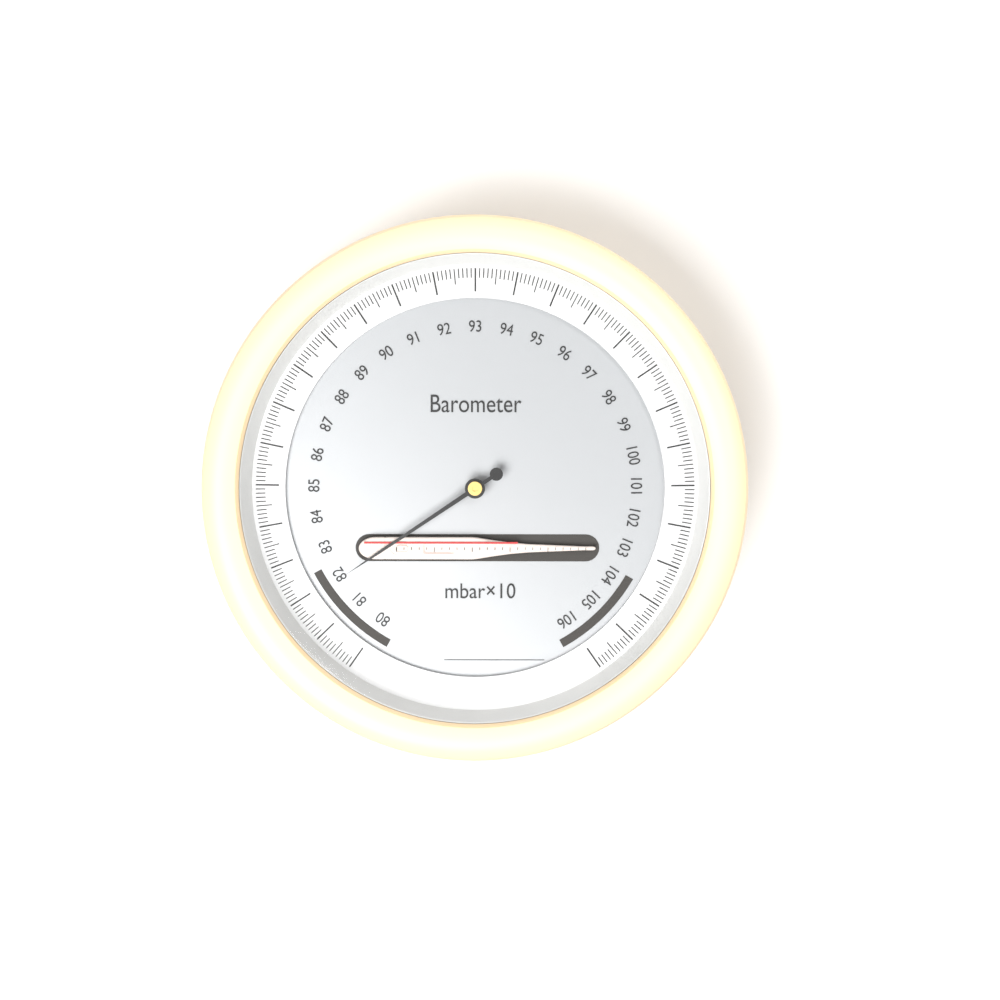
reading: 81.9 mbar×10
